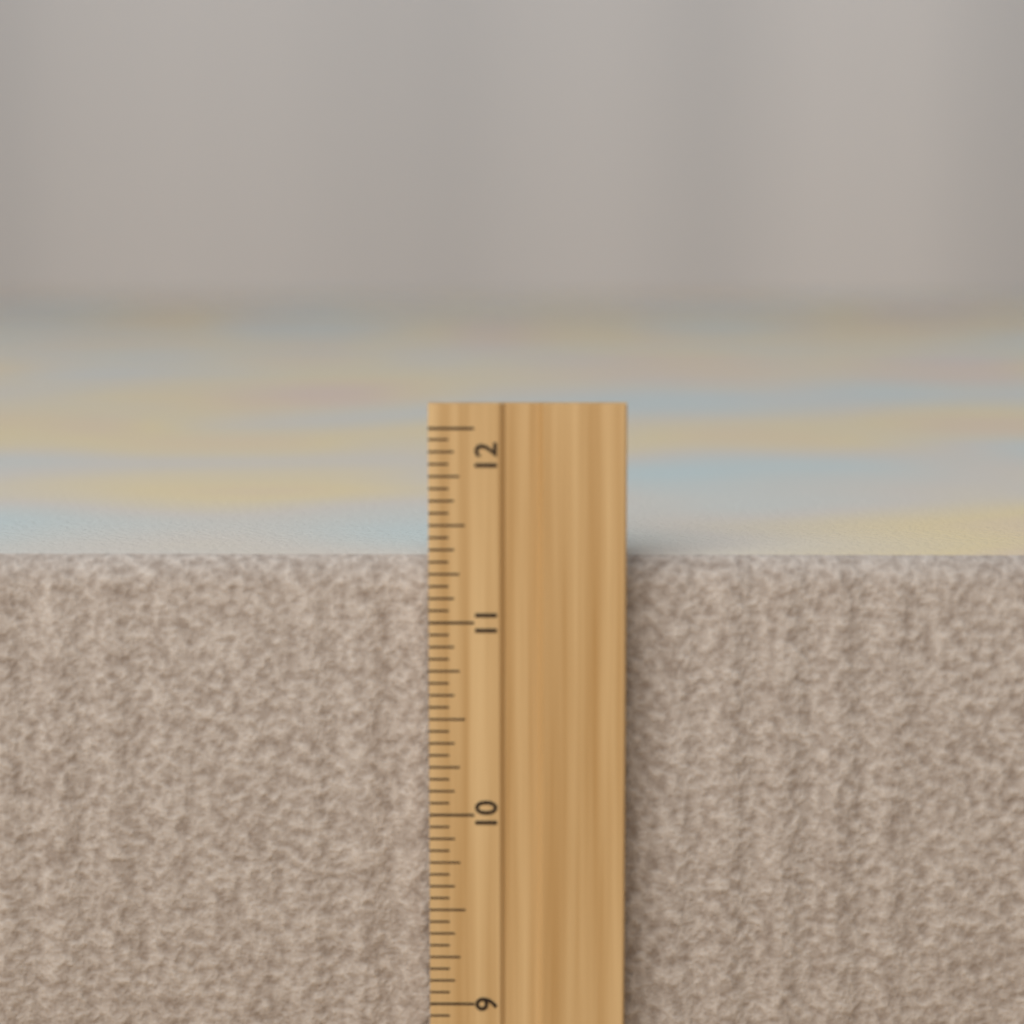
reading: 11.3125 inch
